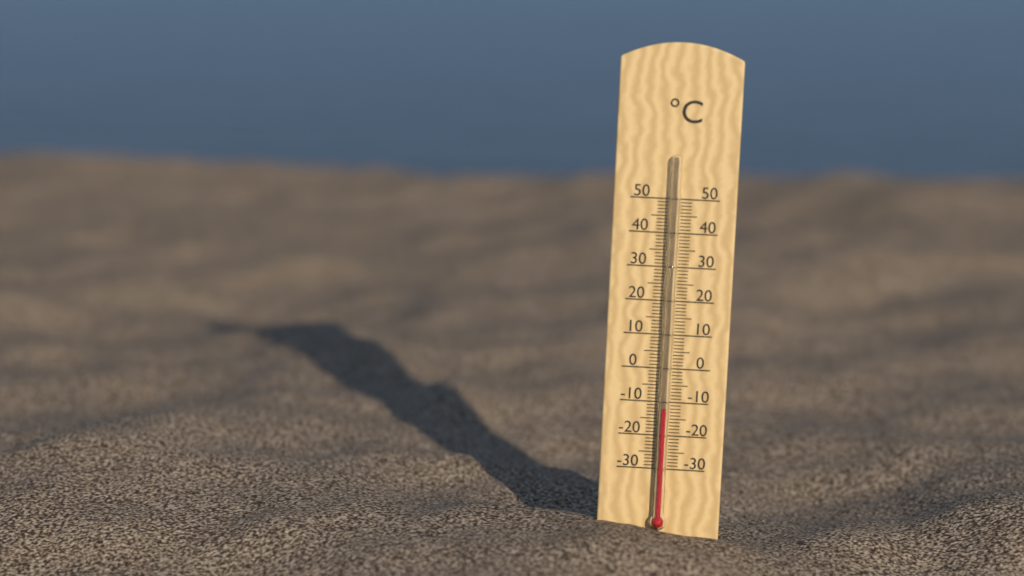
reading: -12 °C
